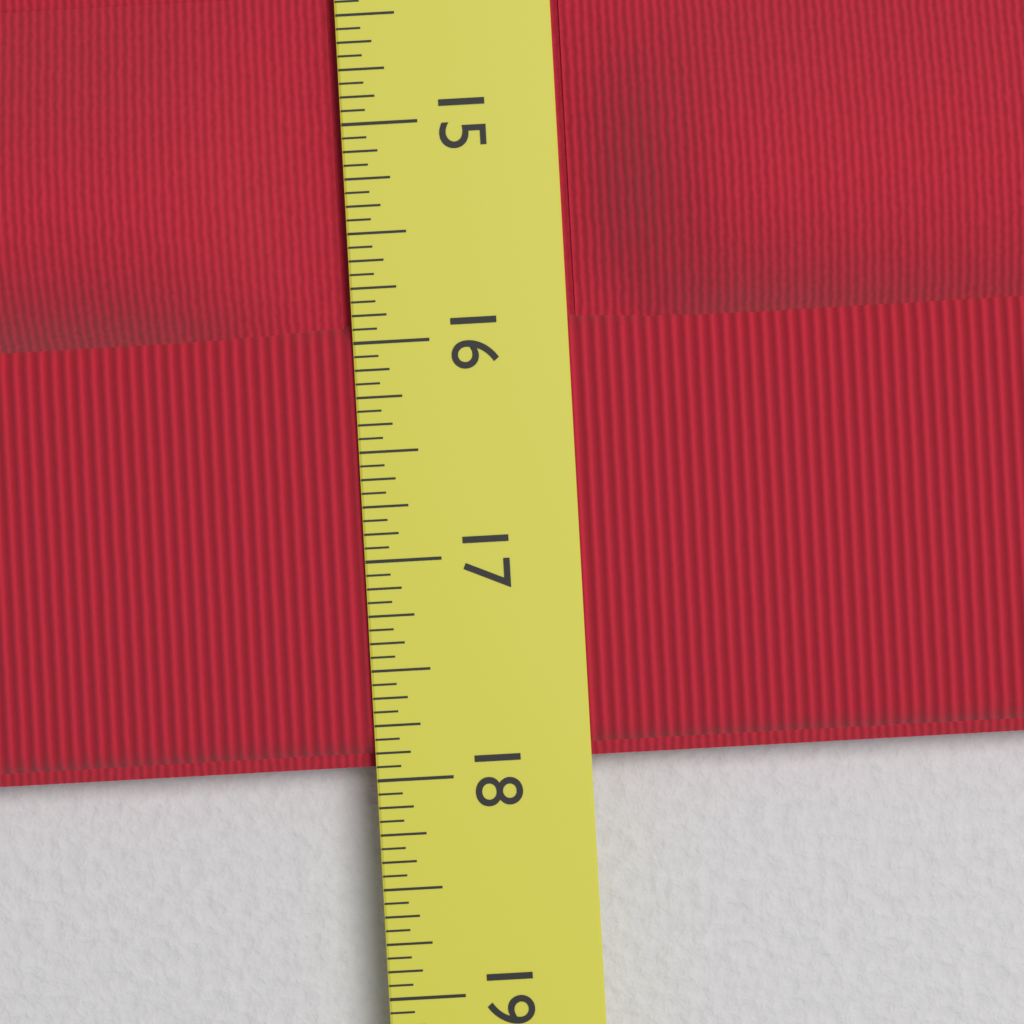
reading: 17.9375 in
